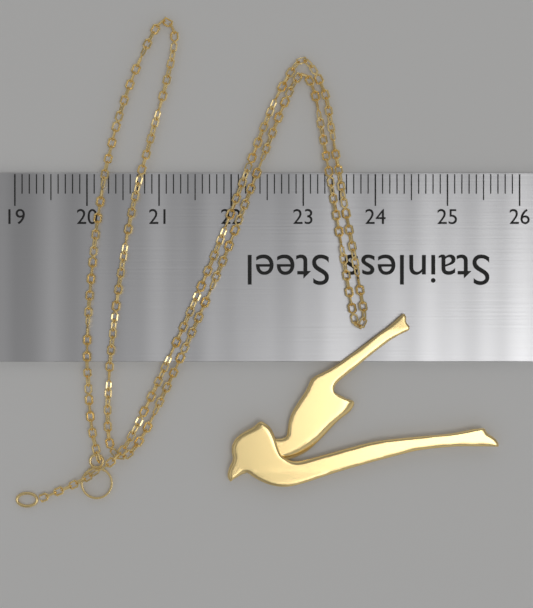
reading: 25.7 (no unit)
